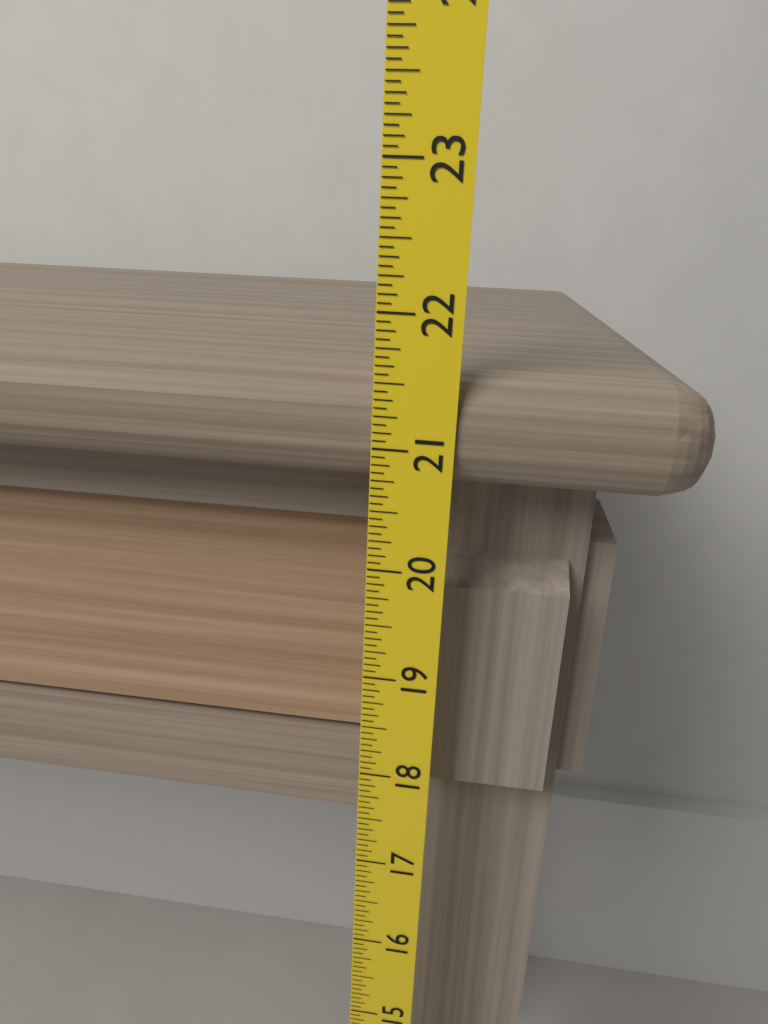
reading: 21.5625 (no unit)
